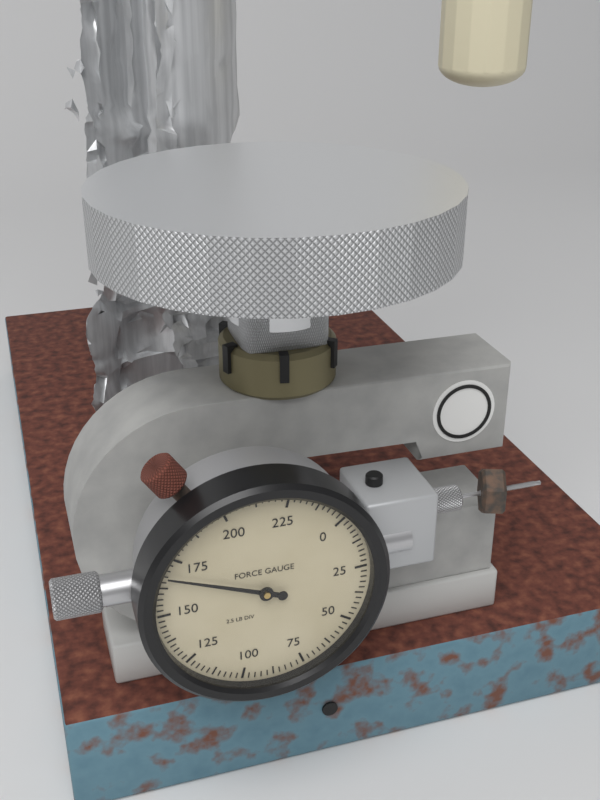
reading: 167.5 lb
